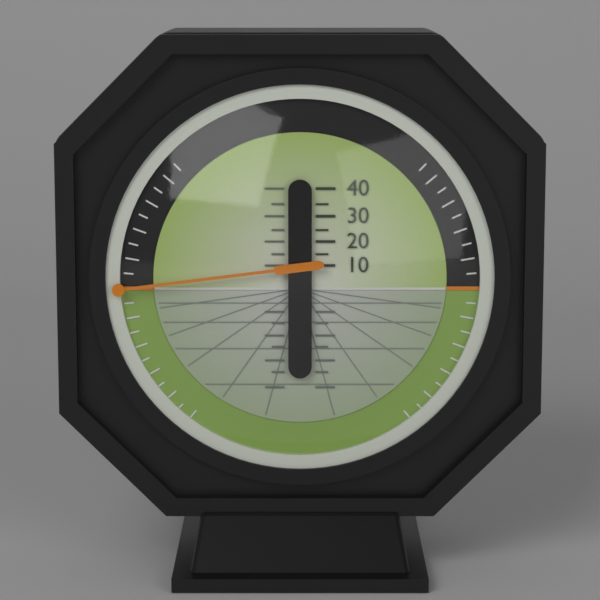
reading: 11 (no unit)
